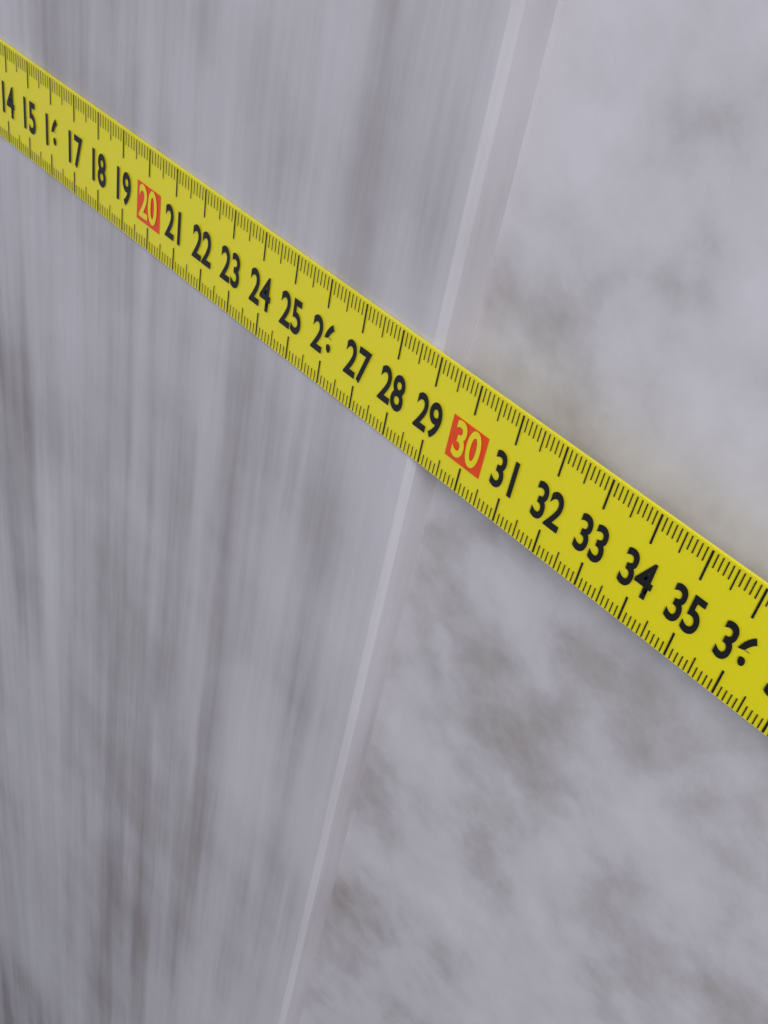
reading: 28.8 cm
